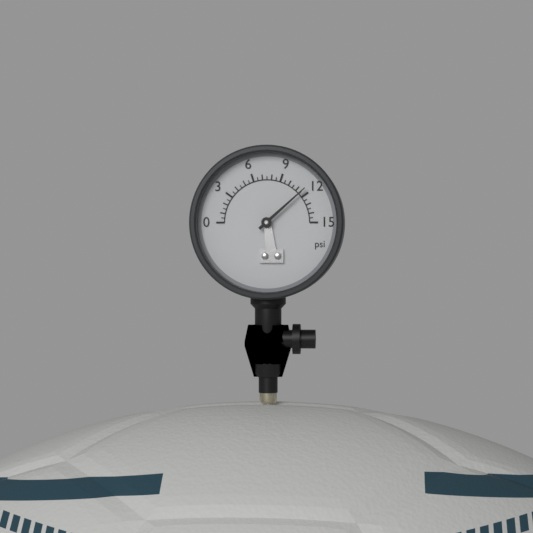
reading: 11.5 psi
